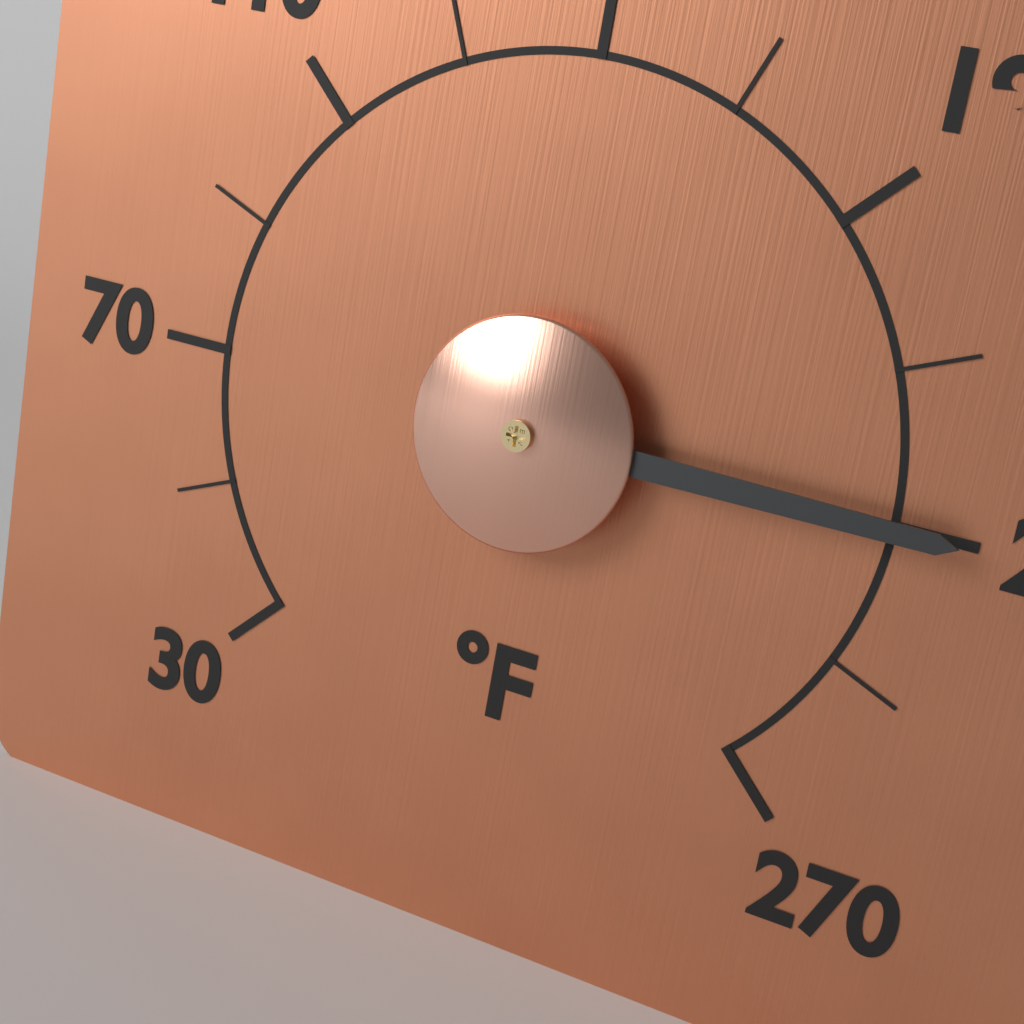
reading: 230 °F
